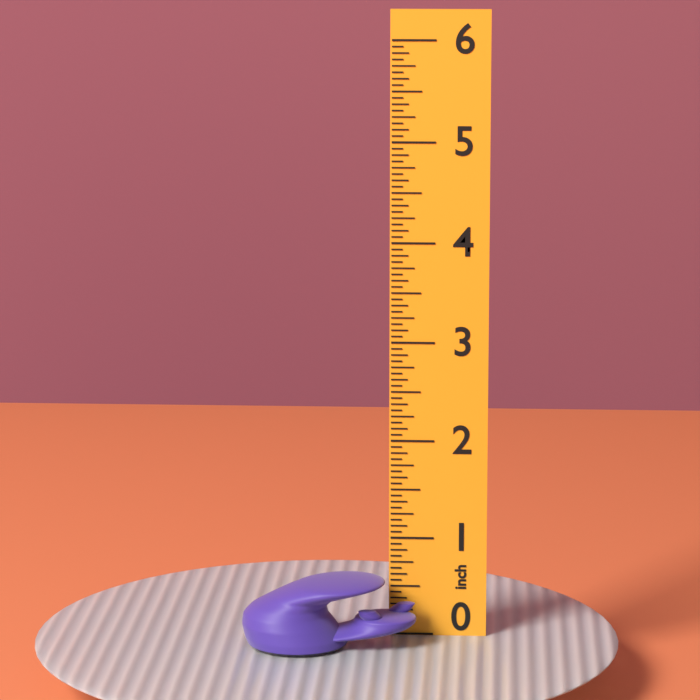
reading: 0.6875 inch
